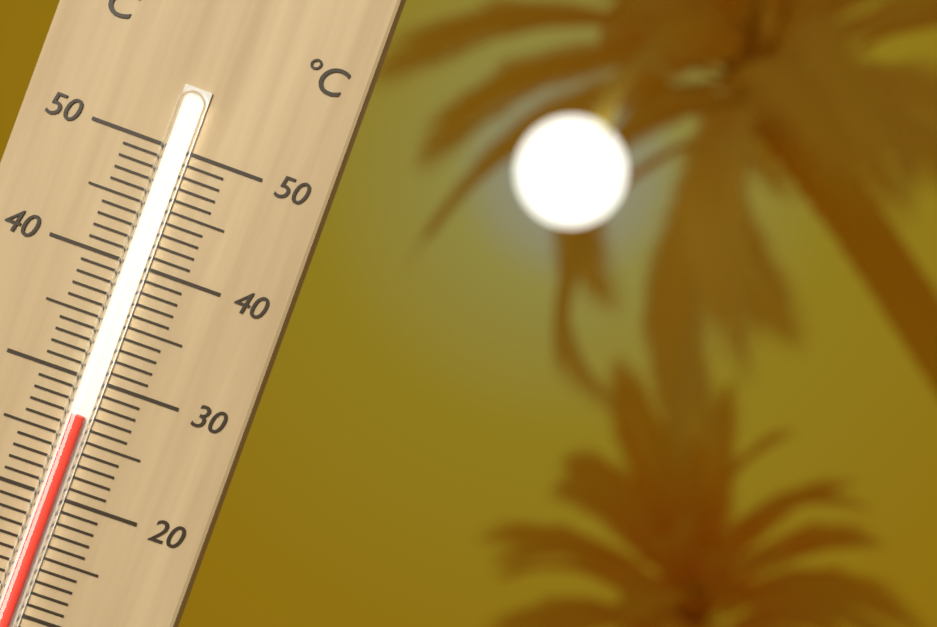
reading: 27 °C
